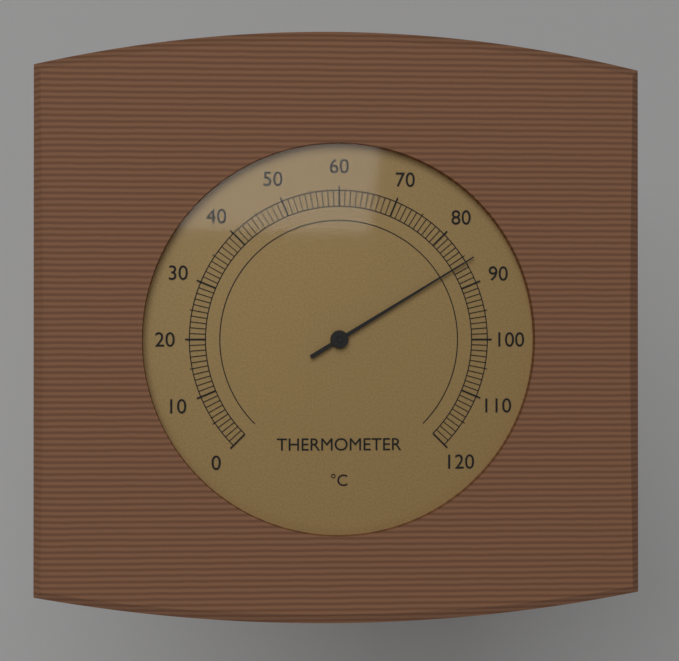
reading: 86 °C
